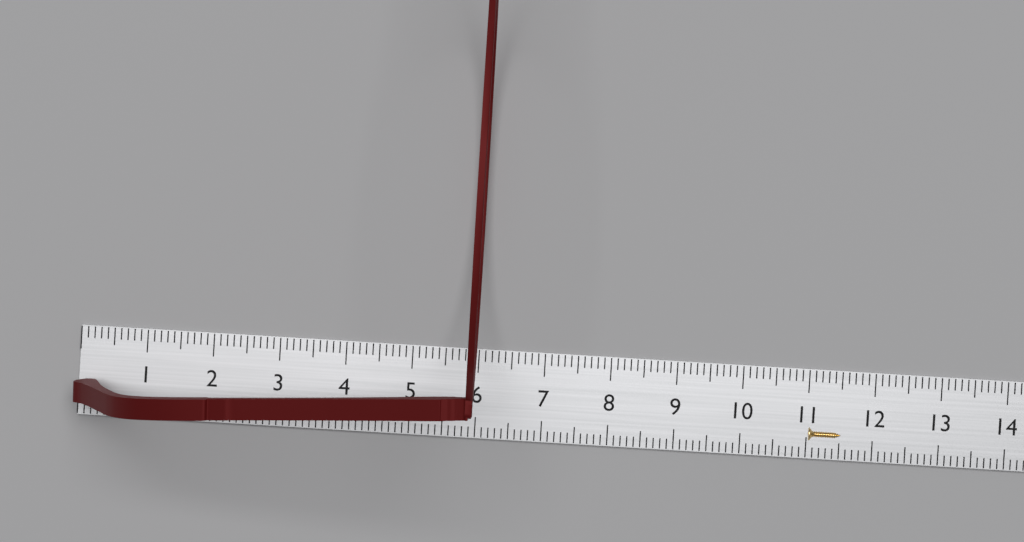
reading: 6.0 cm
